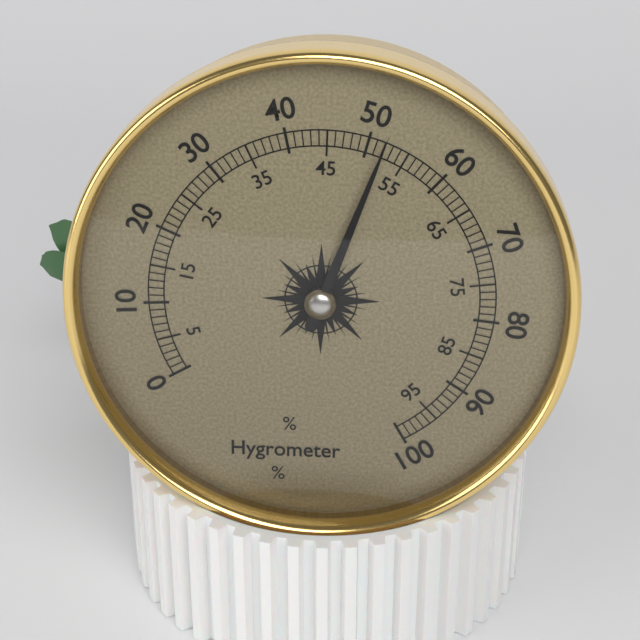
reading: 52 %
